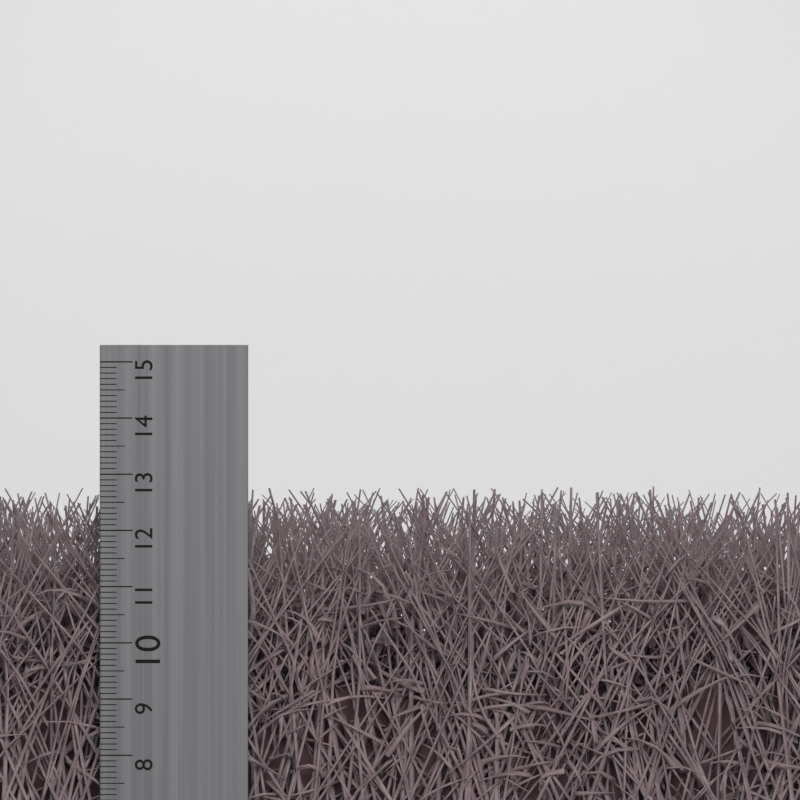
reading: 12.8 cm
